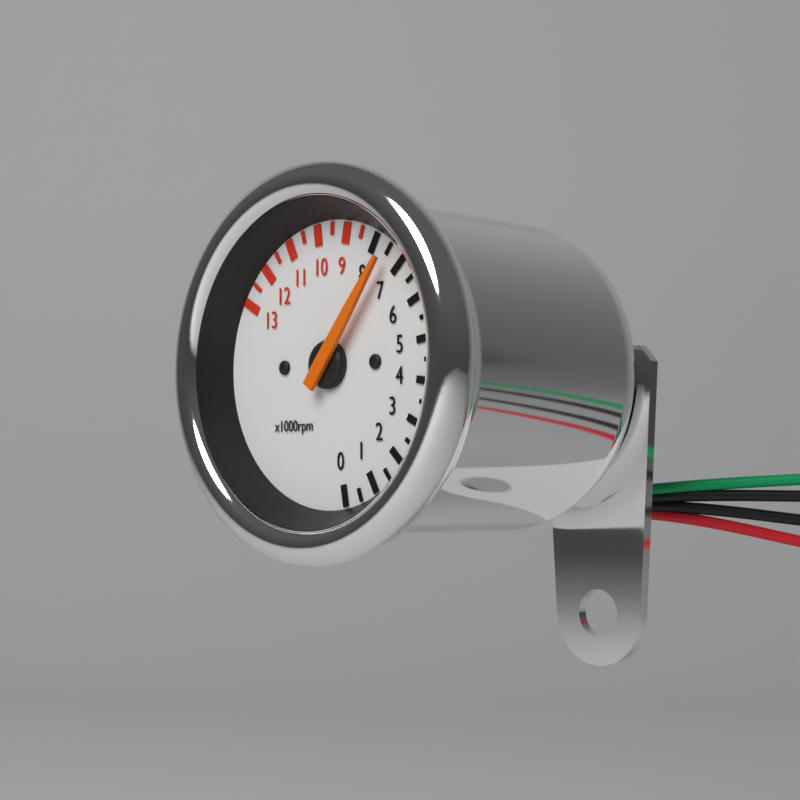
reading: 7500 rpm
